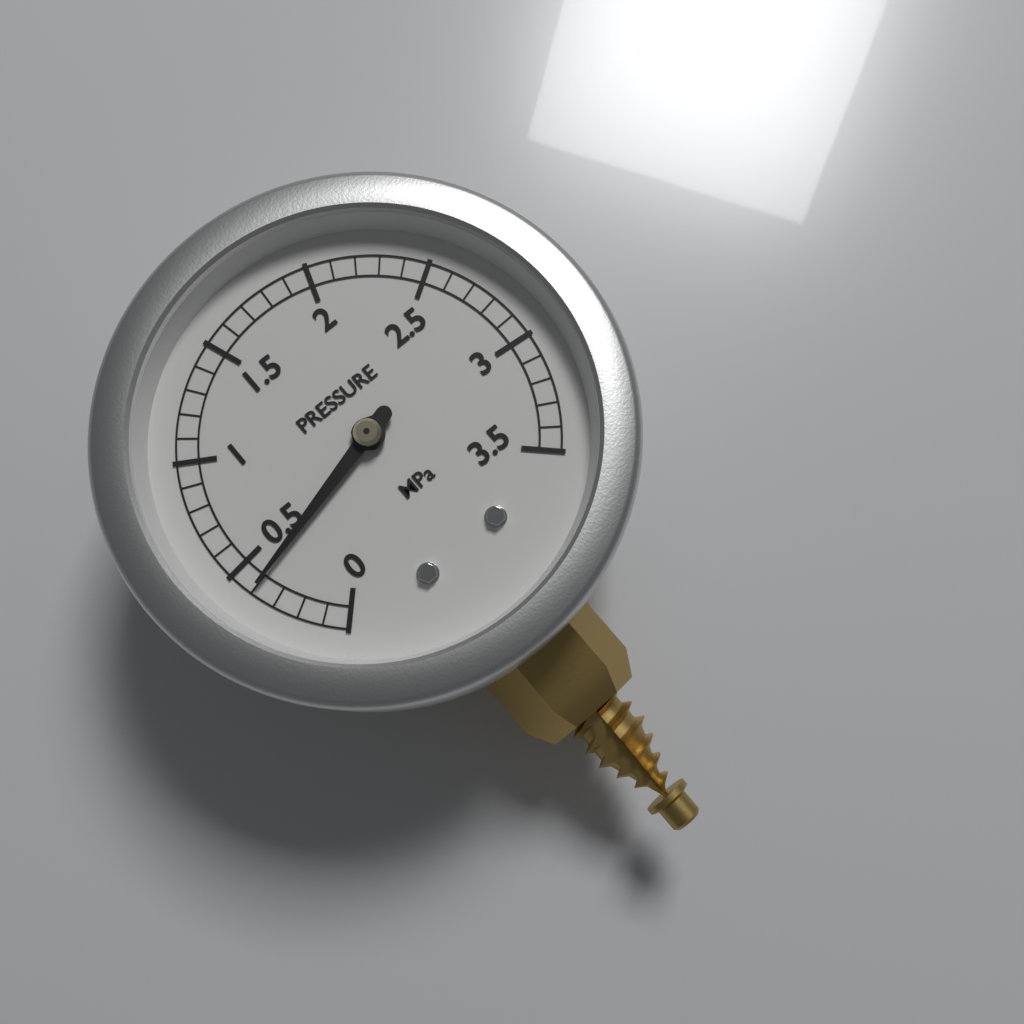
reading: 0.4 MPa
